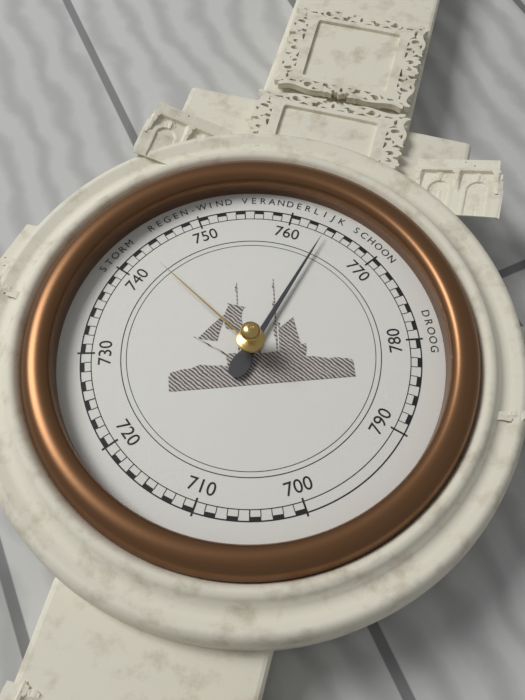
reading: 764 mmHg
